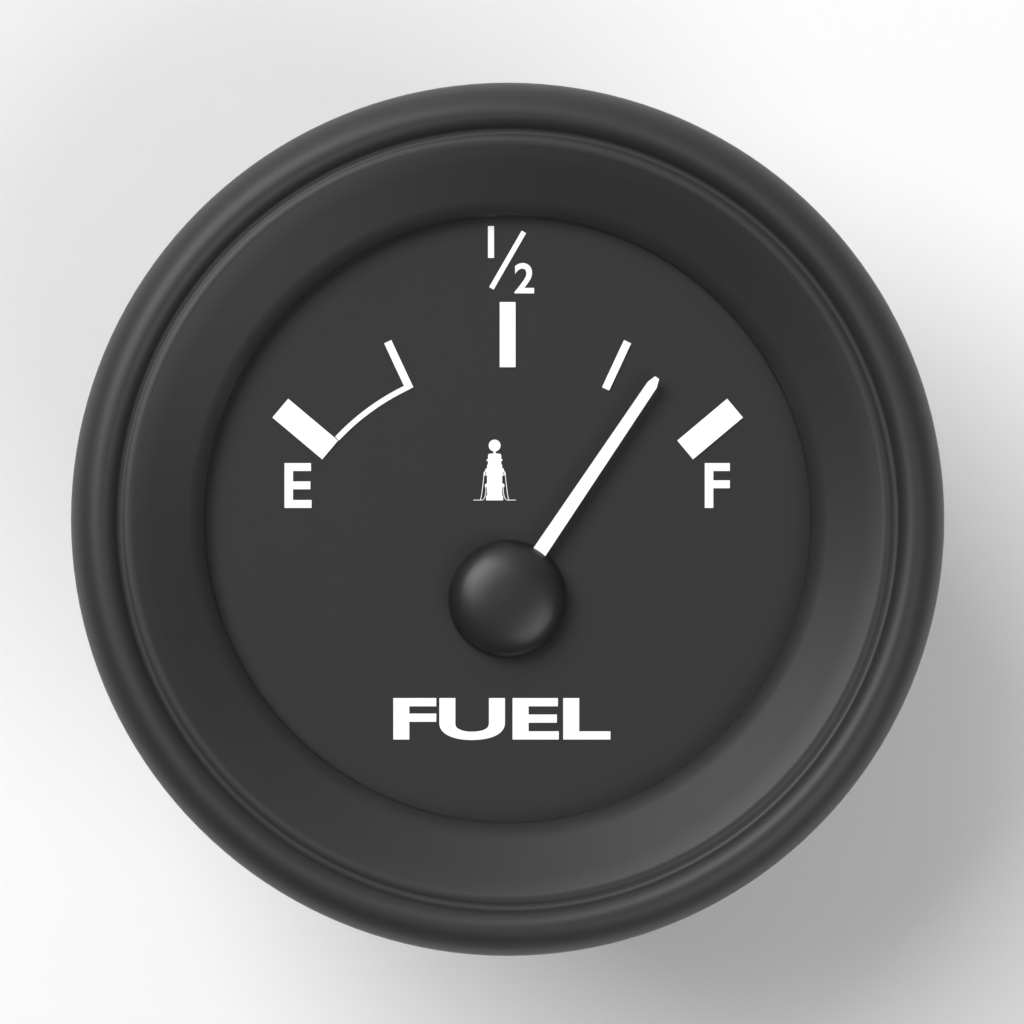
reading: 0.84 (no unit)
